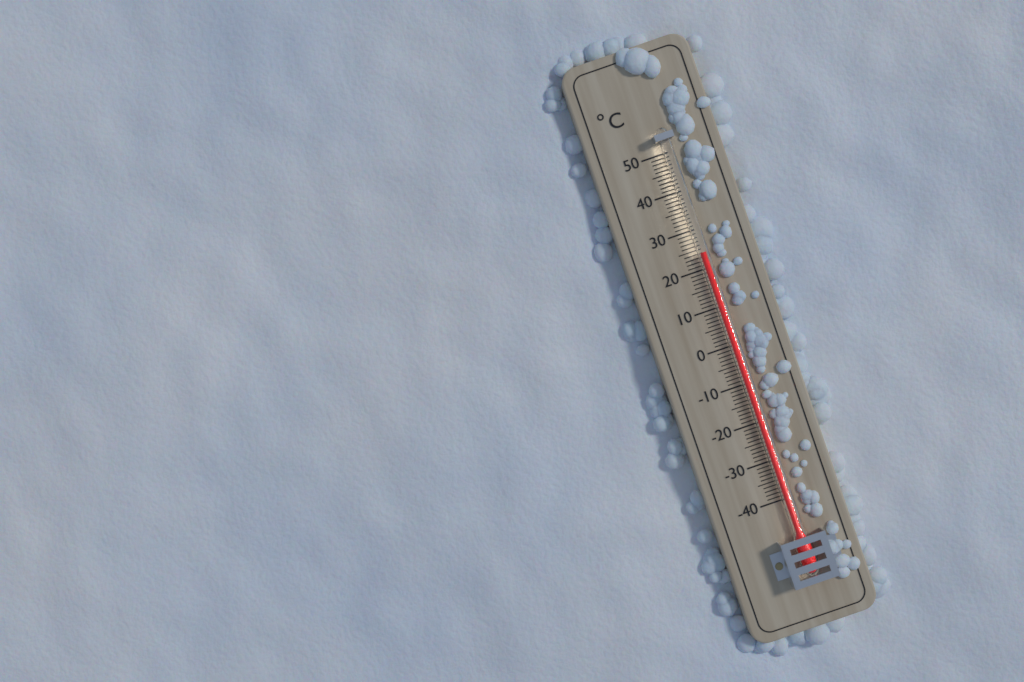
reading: 24 °C
